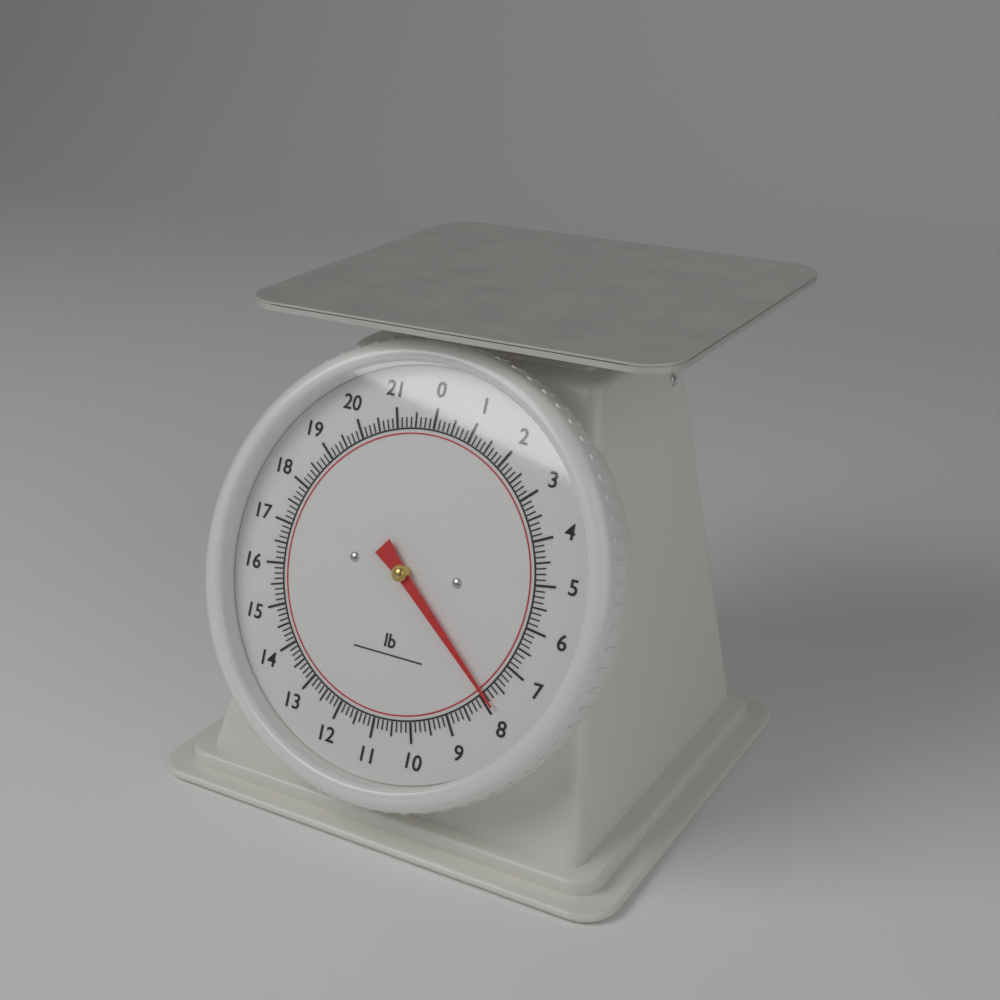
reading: 7.875 lb
